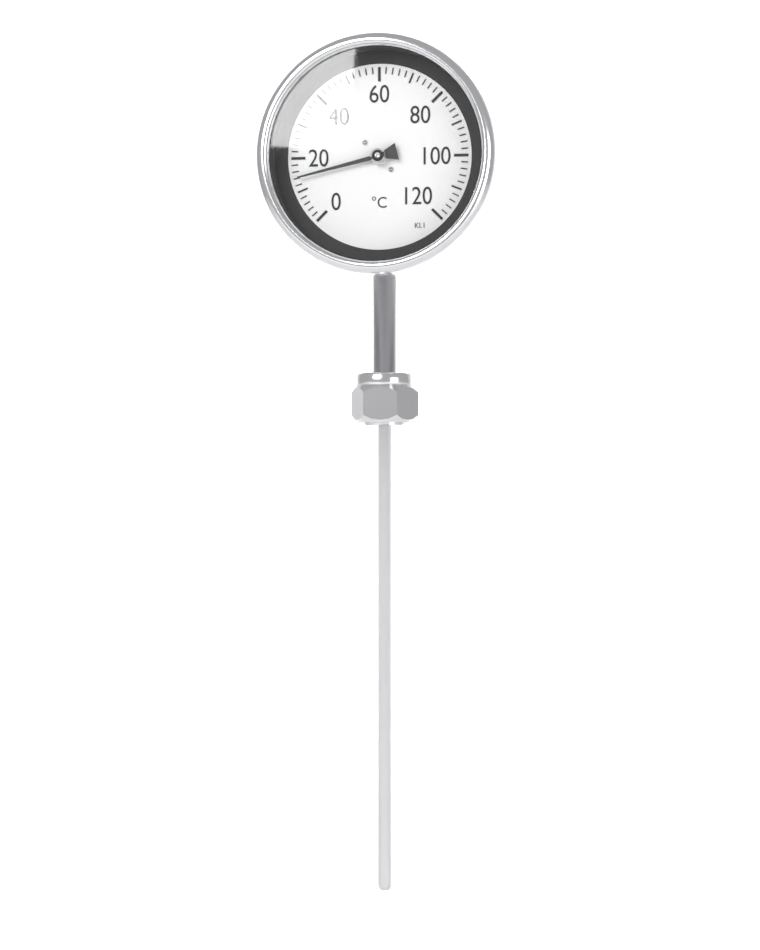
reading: 14 °C
